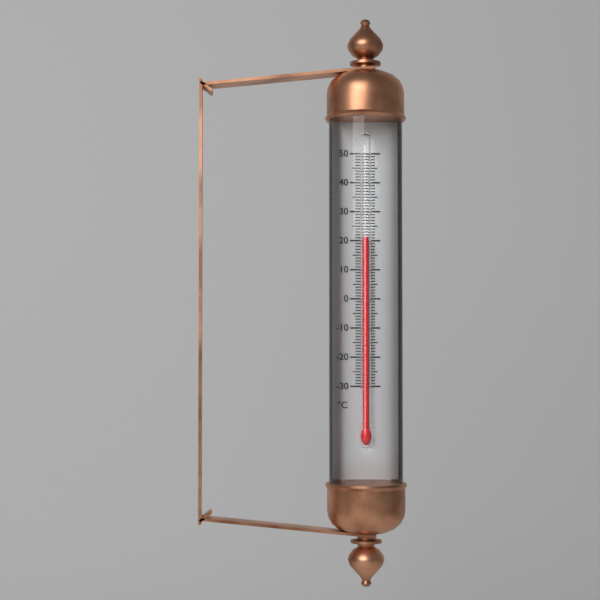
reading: 21 °C
